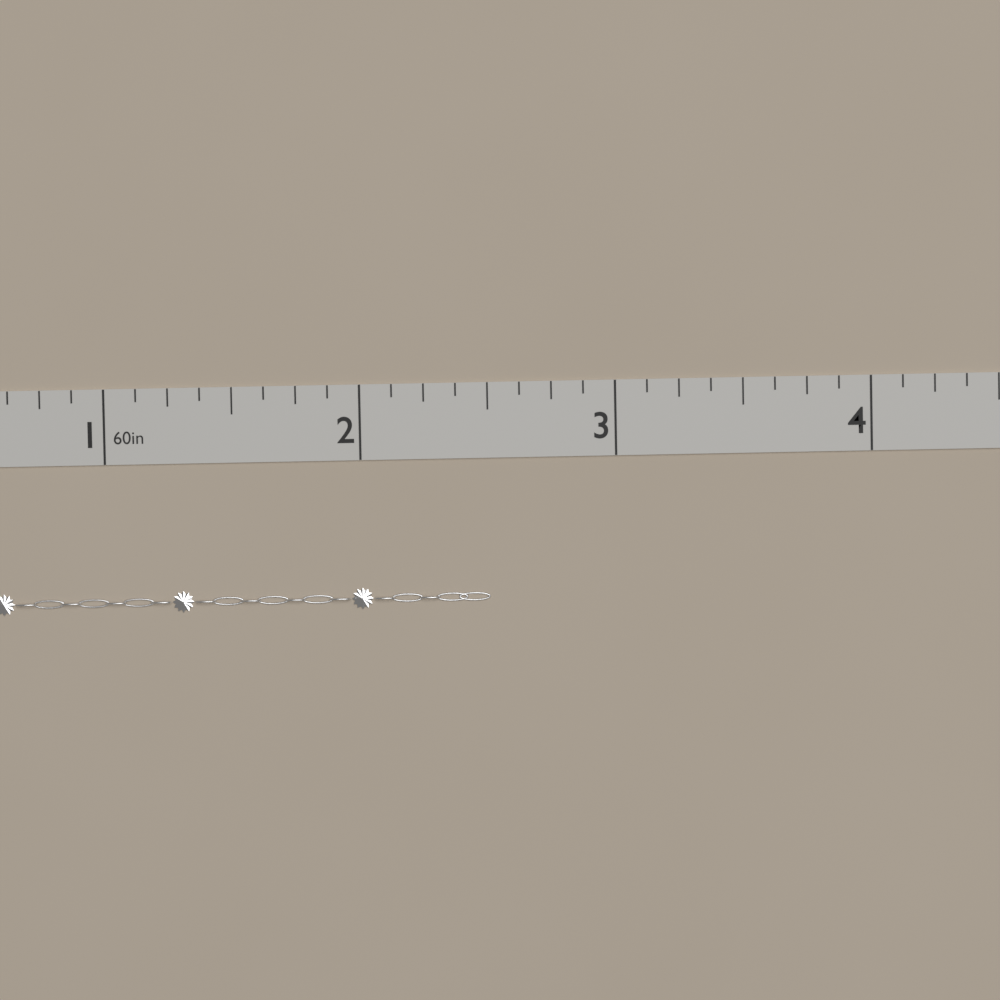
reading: 2.500 in
